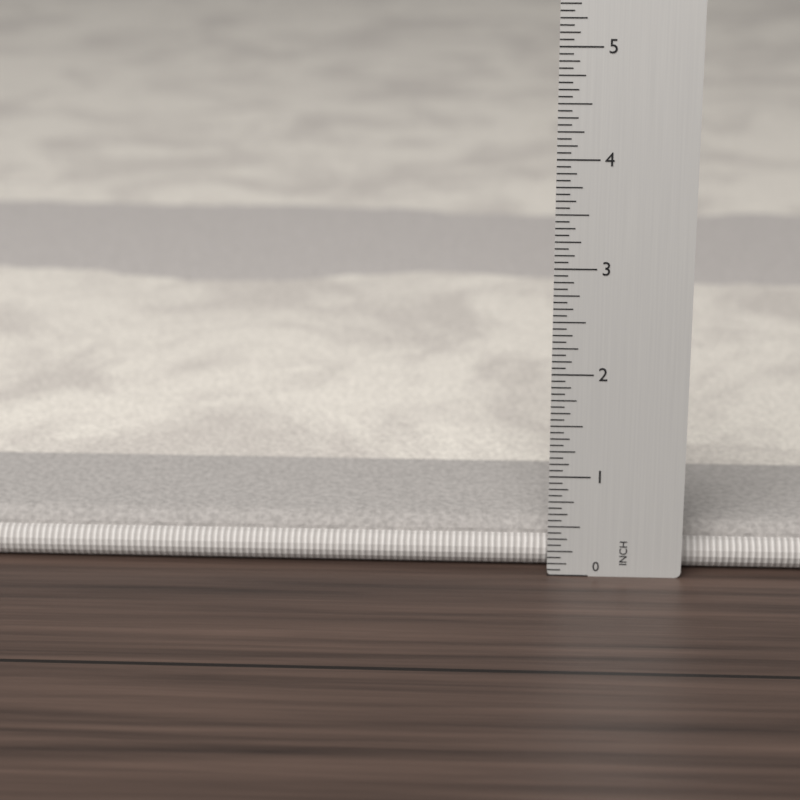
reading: 0.4375 in
